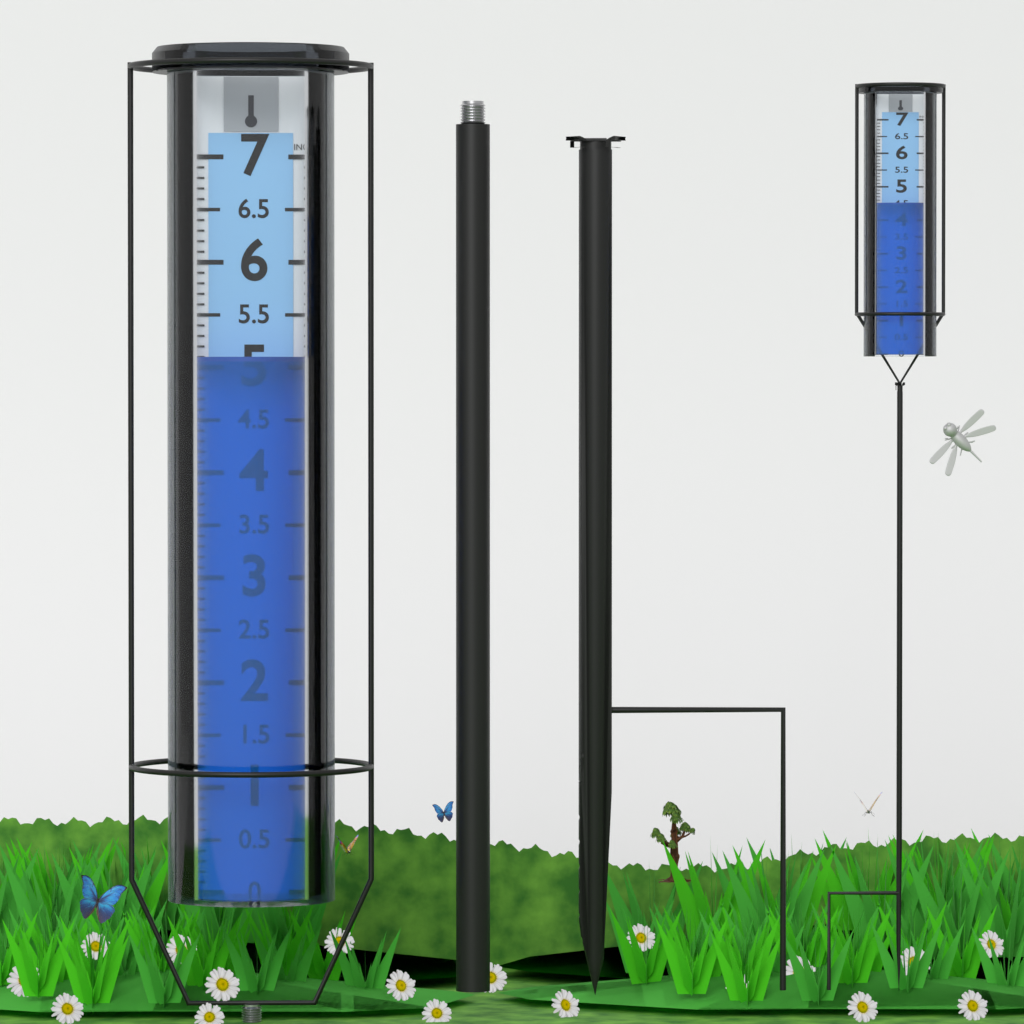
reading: 5.1 in
